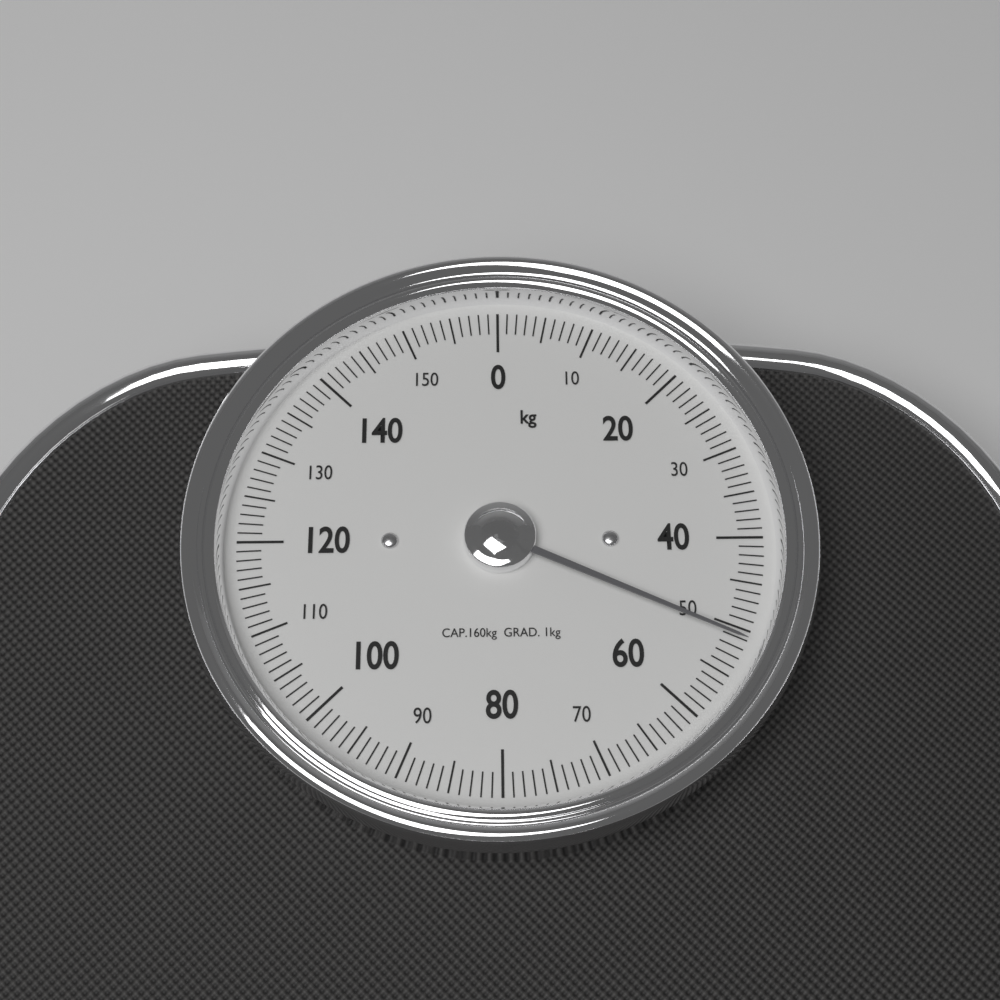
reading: 51 kg
